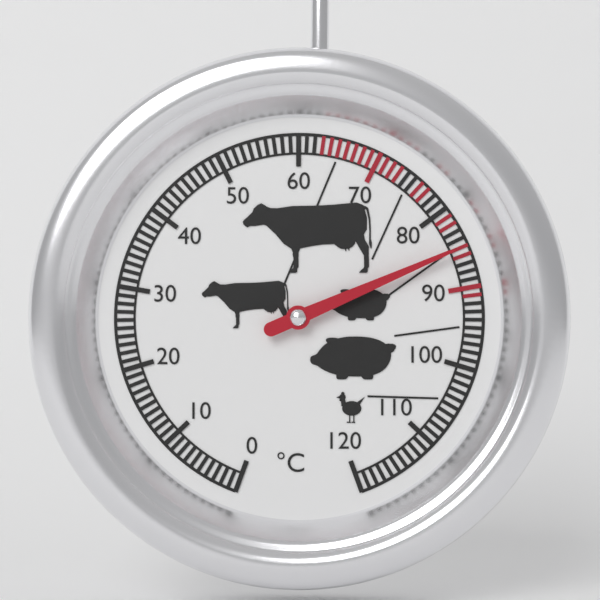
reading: 85 °C
